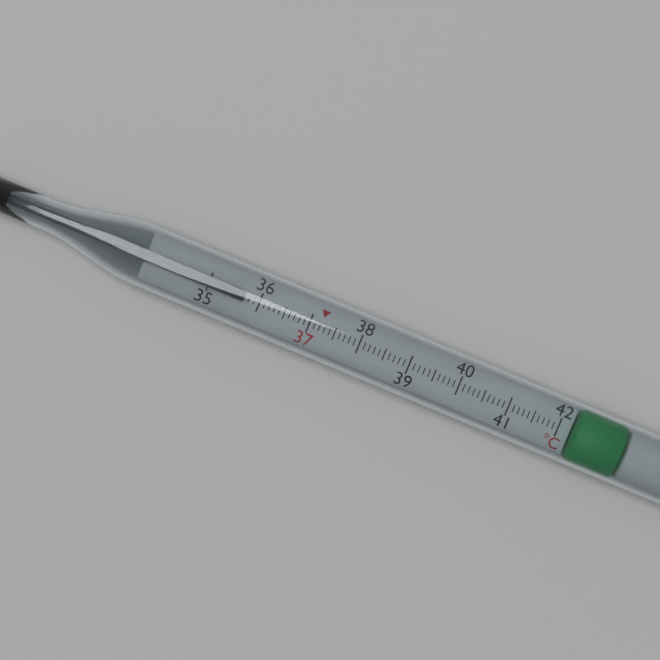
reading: 35.7 °C
